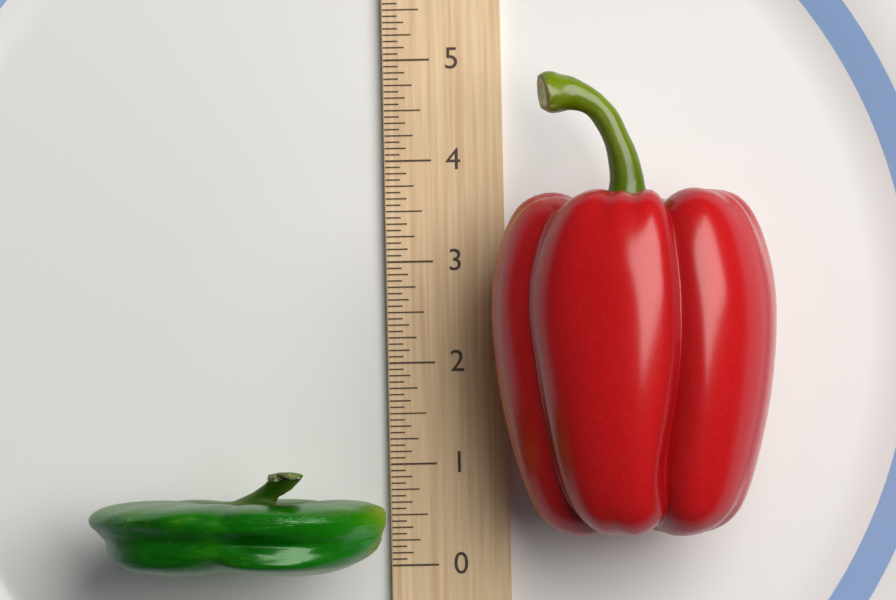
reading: 1.0000 (no unit)
